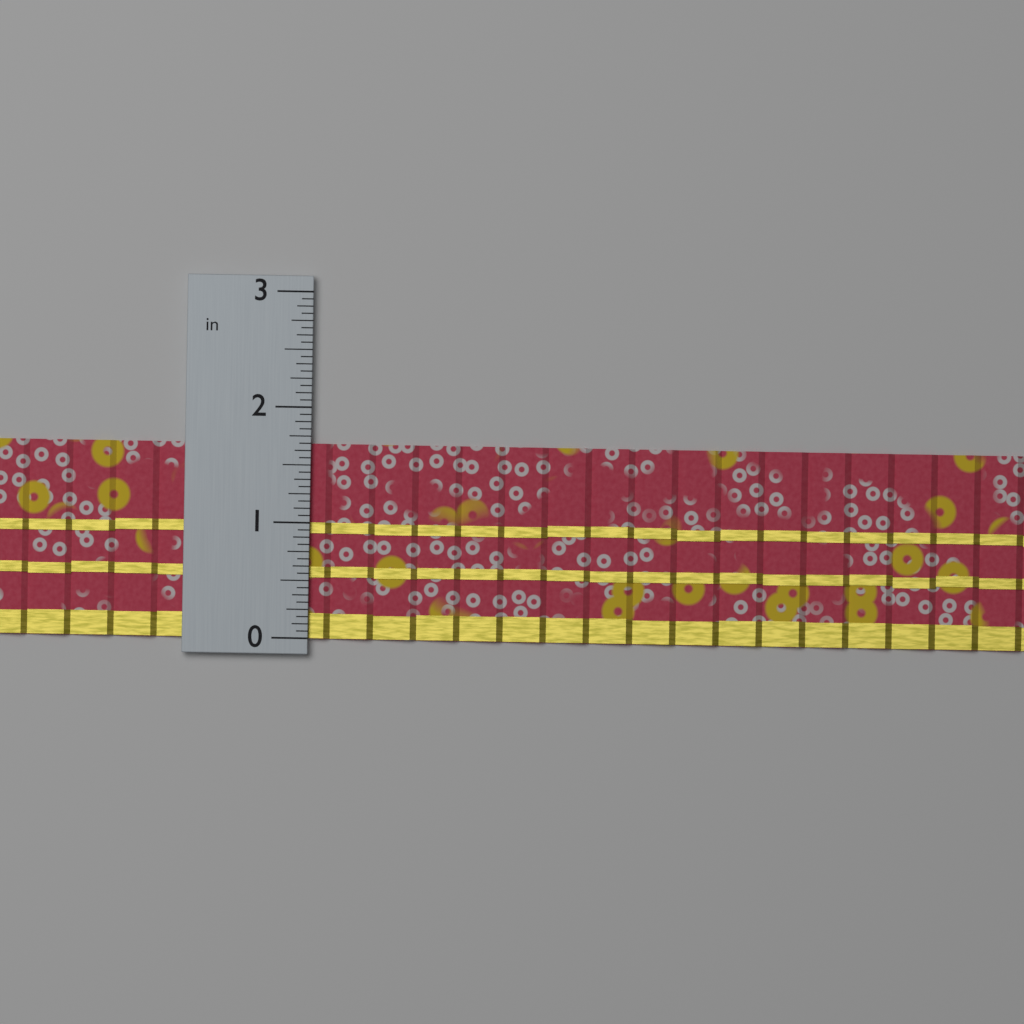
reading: 1.6875 in
